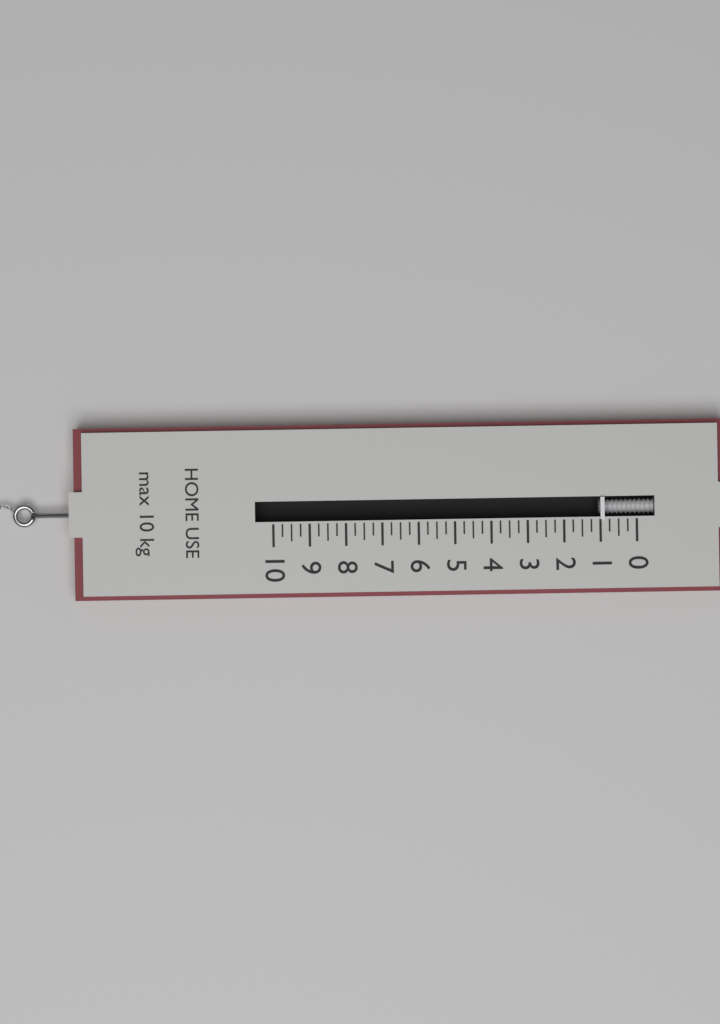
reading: 1.00 kg
